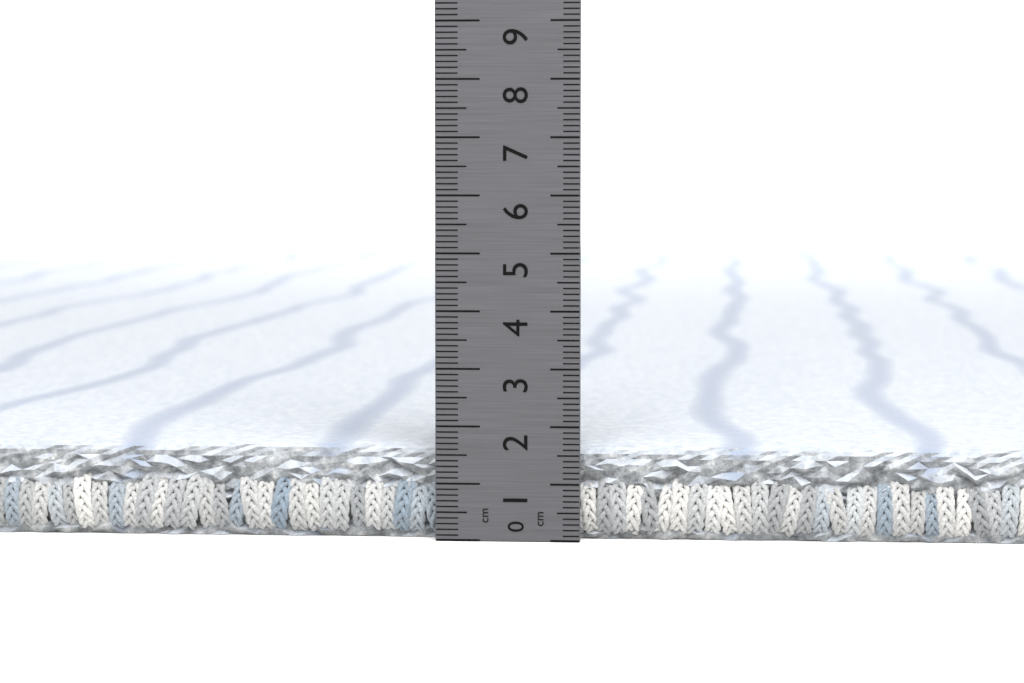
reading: 1.6 cm
